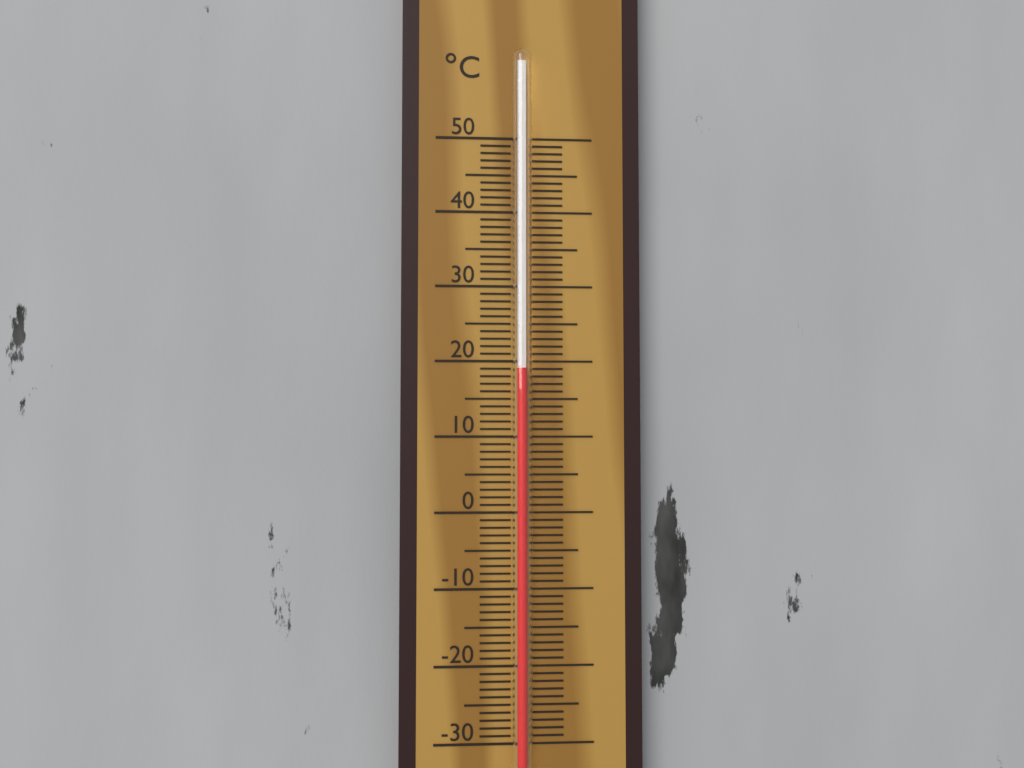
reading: 19 °C
